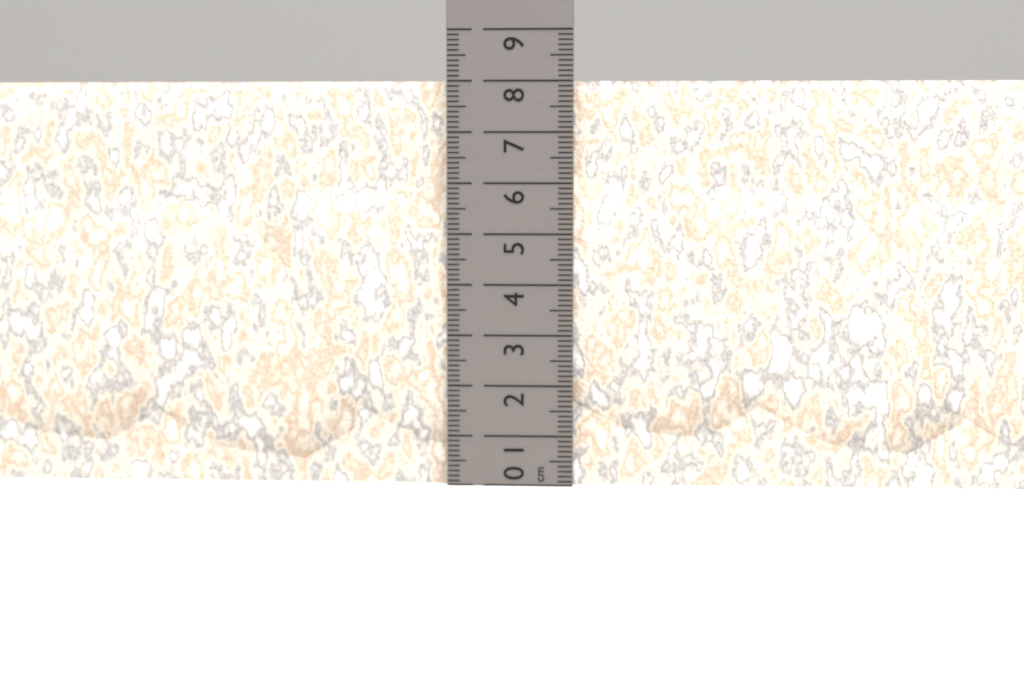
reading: 8.0 cm
